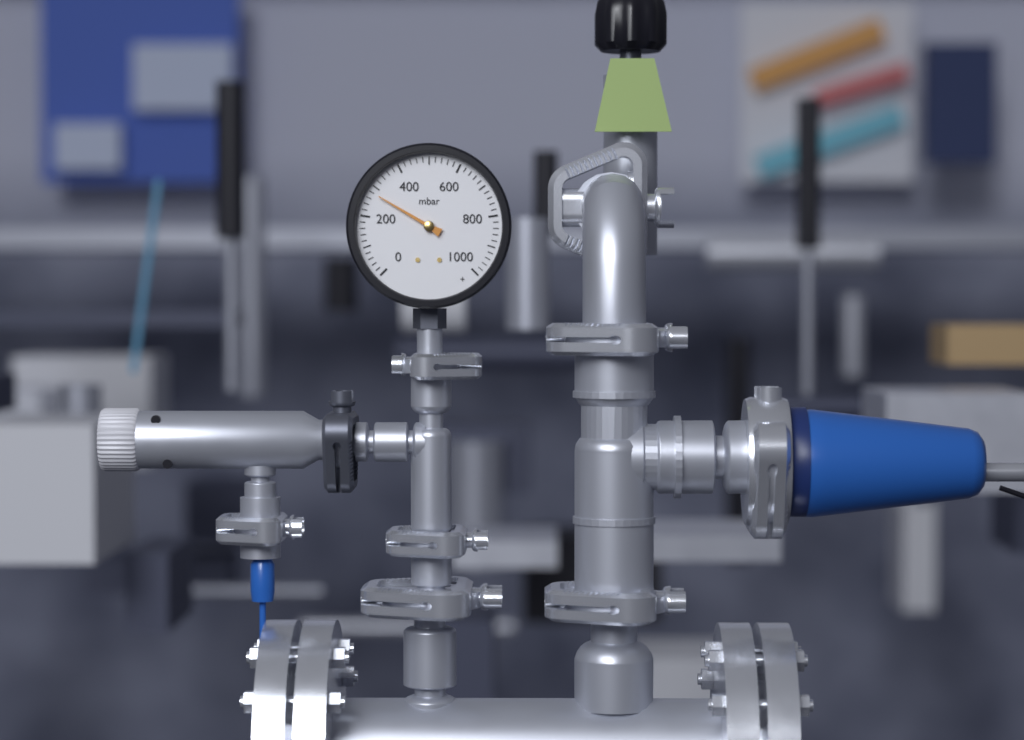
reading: 280 mbar
